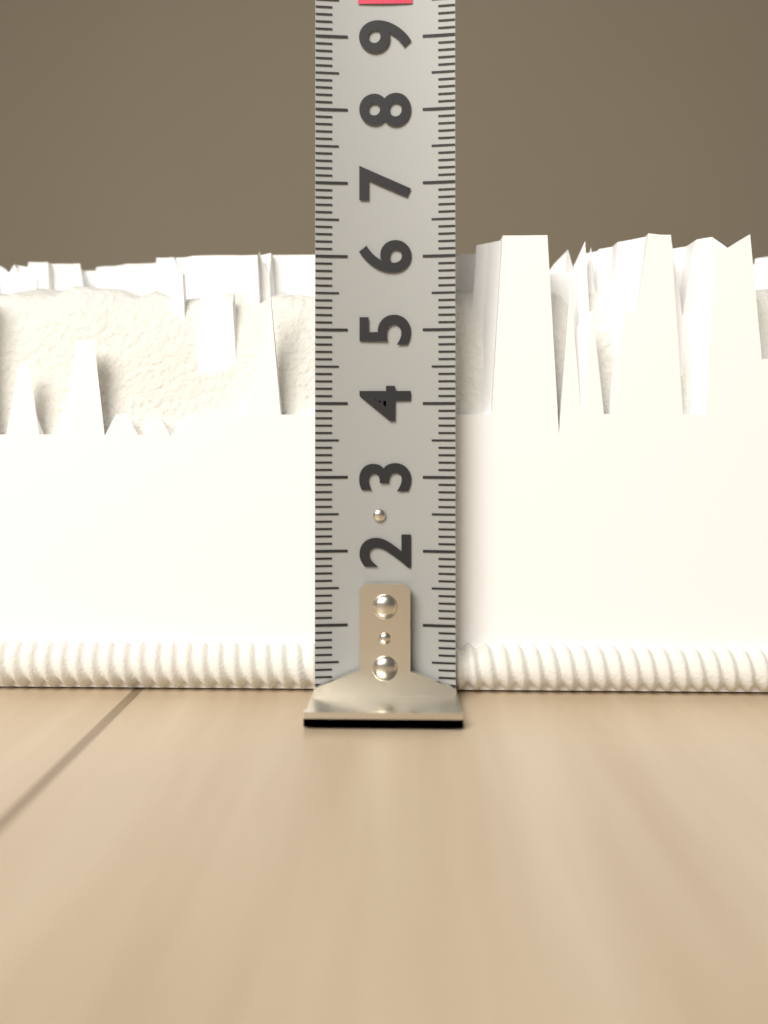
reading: 6.4 (no unit)
